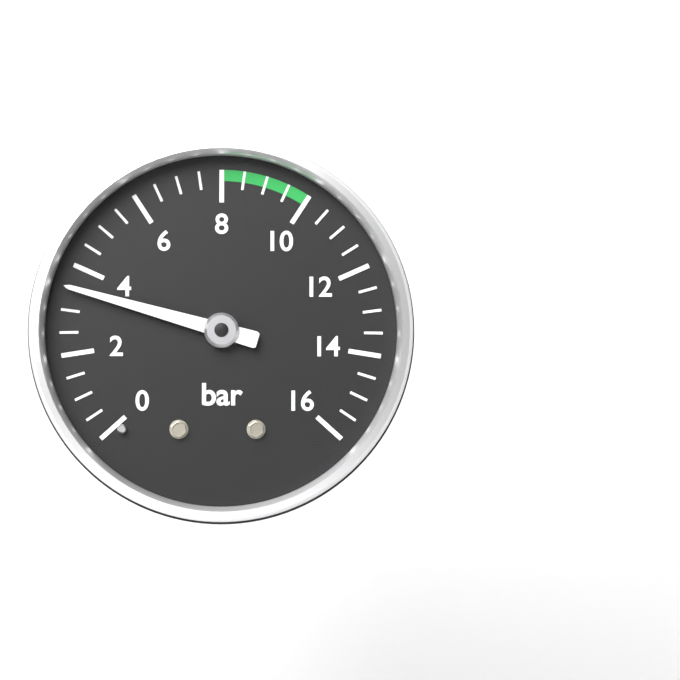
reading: 3.5 bar
